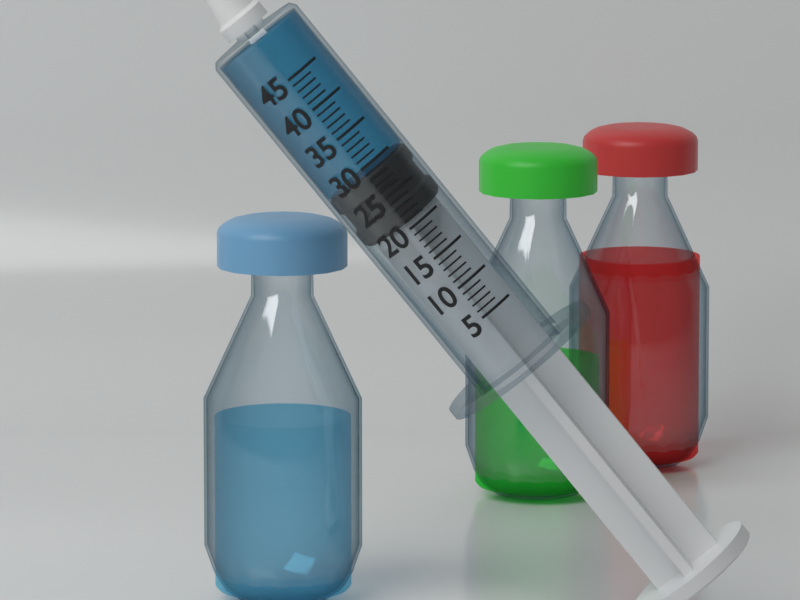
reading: 29 (no unit)
